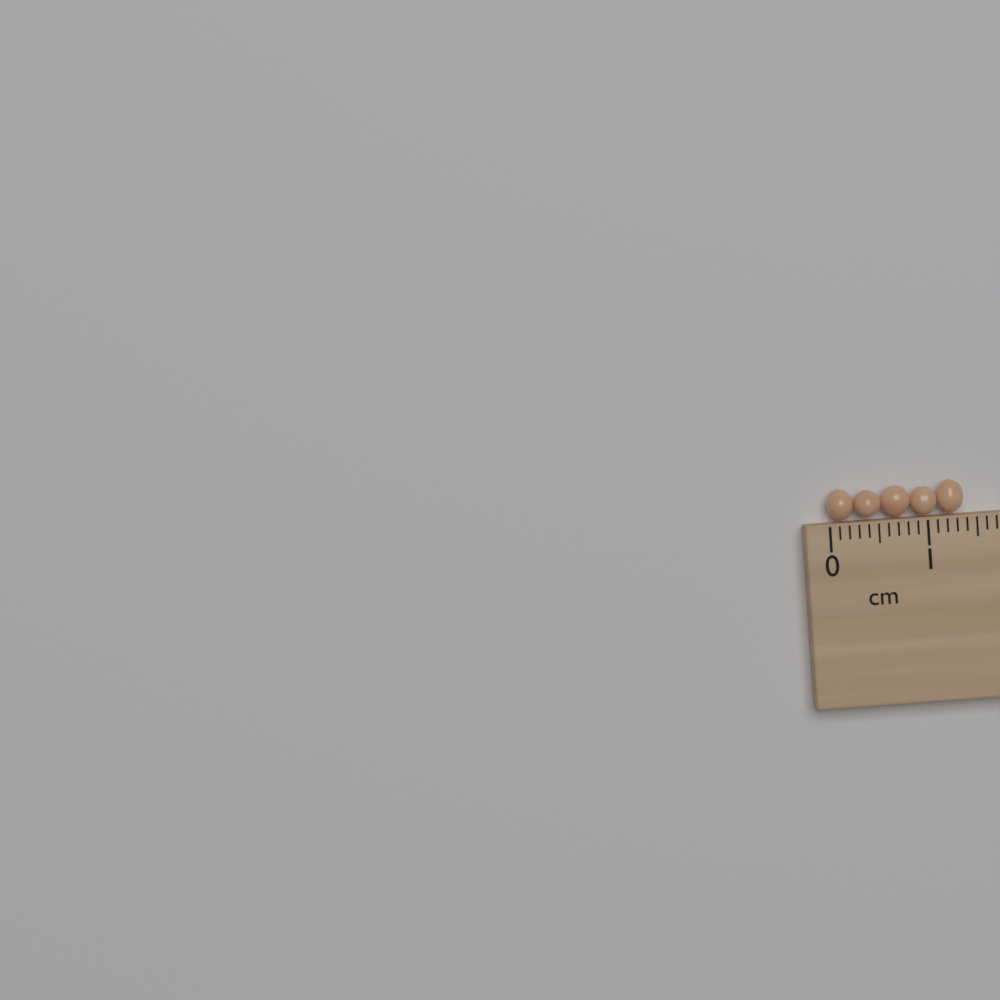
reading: 1.4 cm
